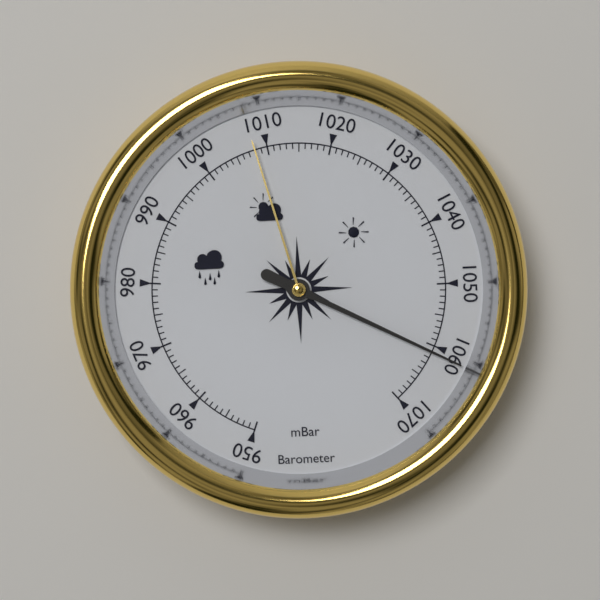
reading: 1061 mbar
